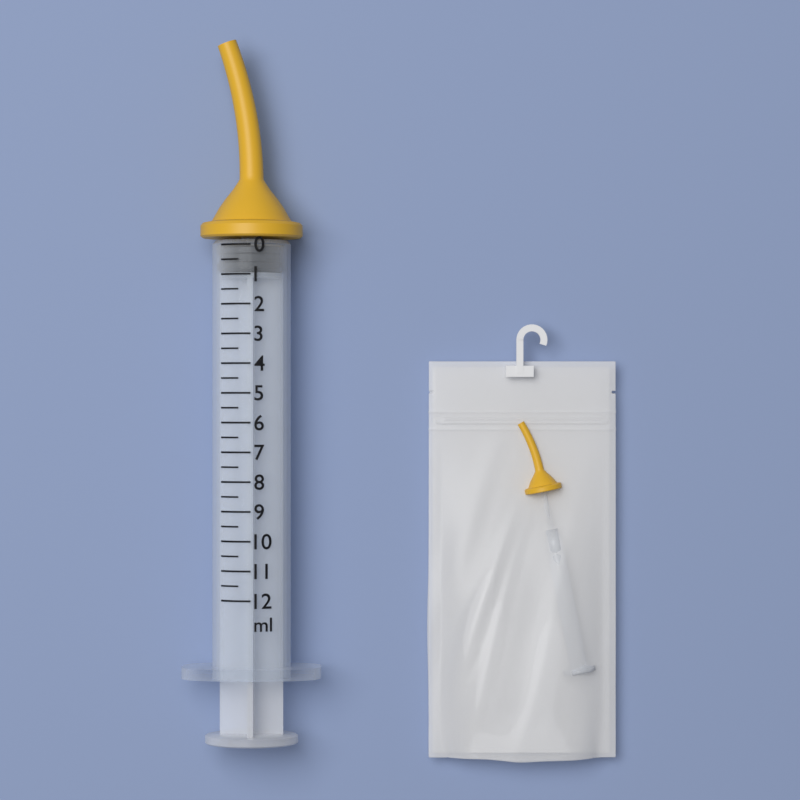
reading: 0.0 ml
